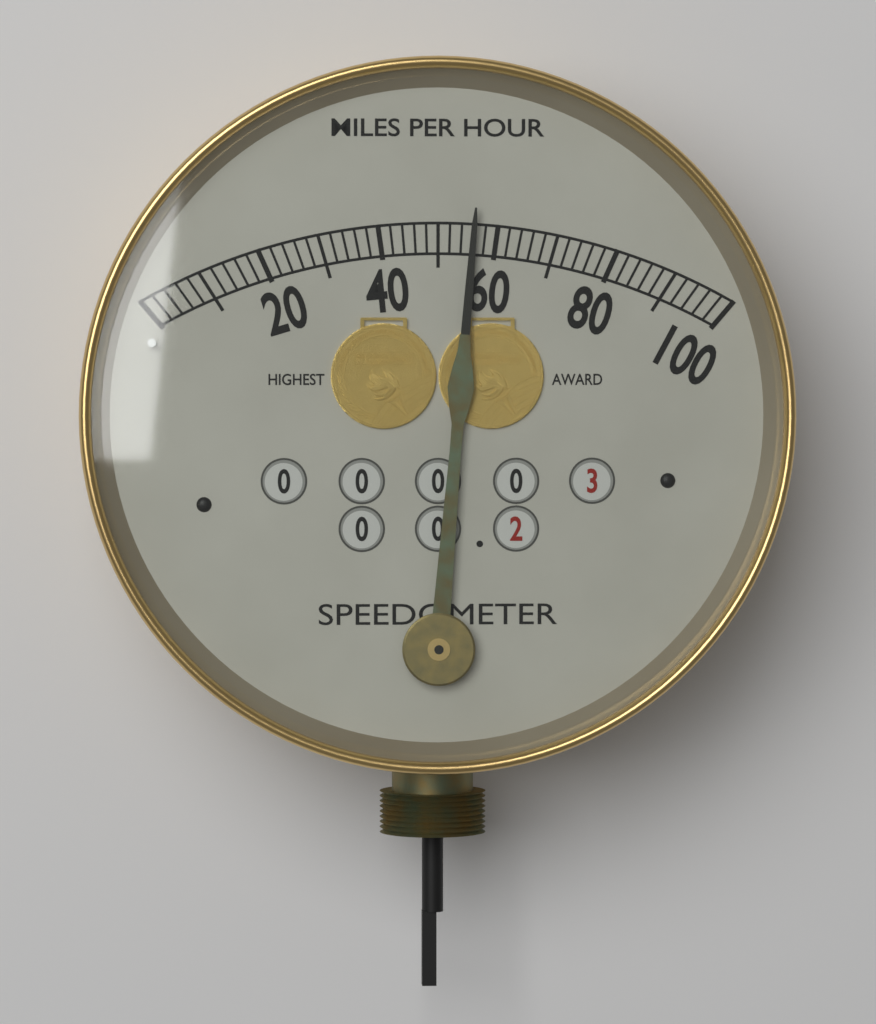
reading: 56 mph
